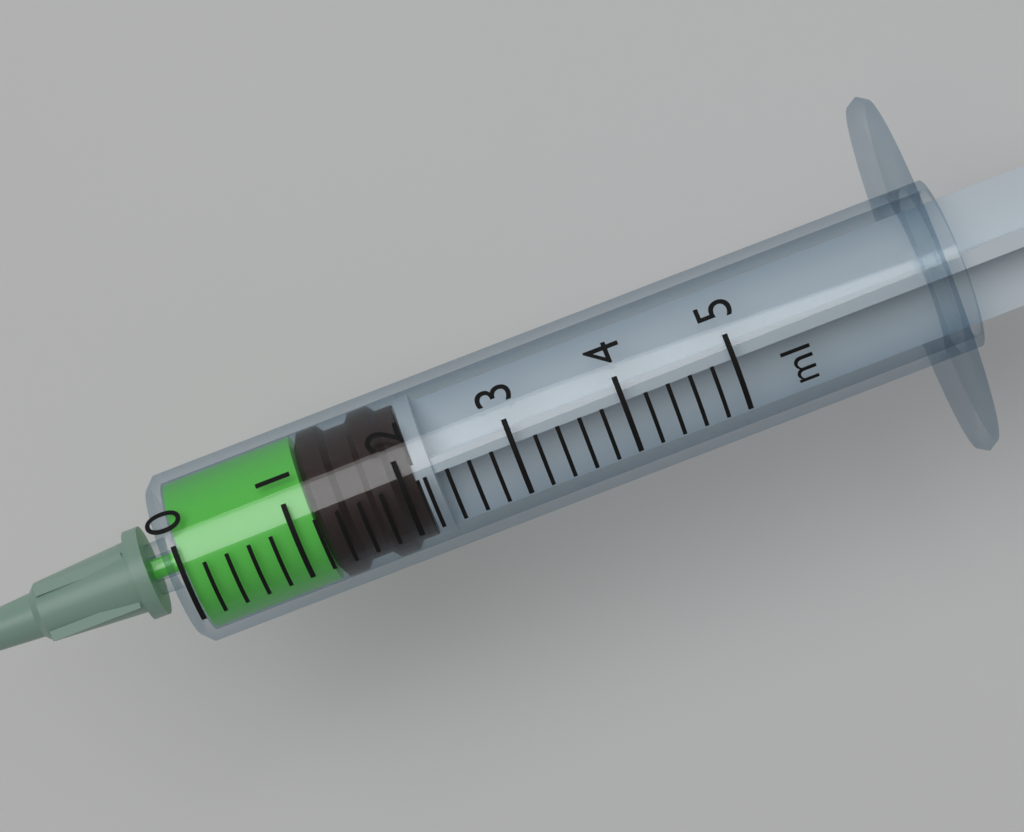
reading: 1.2 ml
